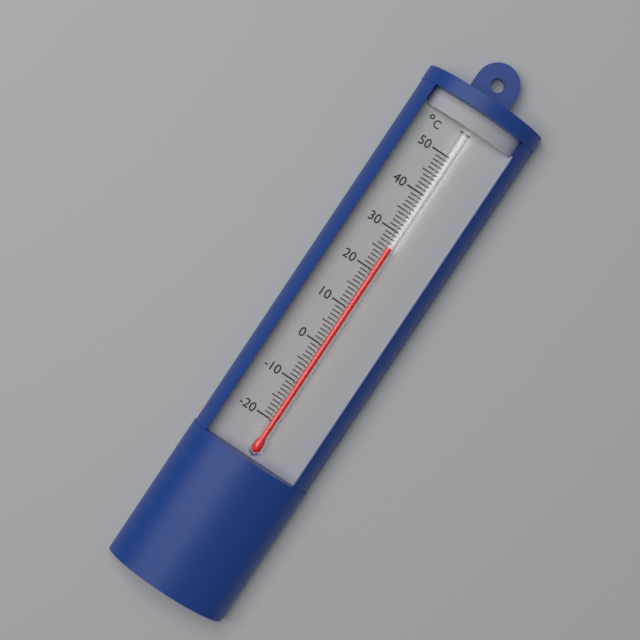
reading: 26 °C
